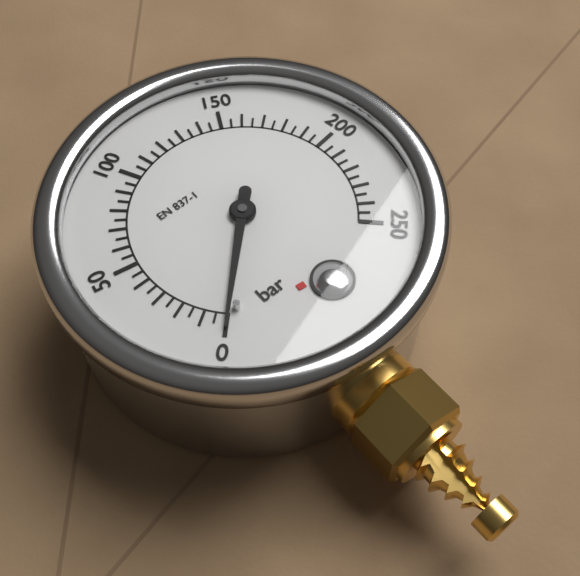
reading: 0 bar
